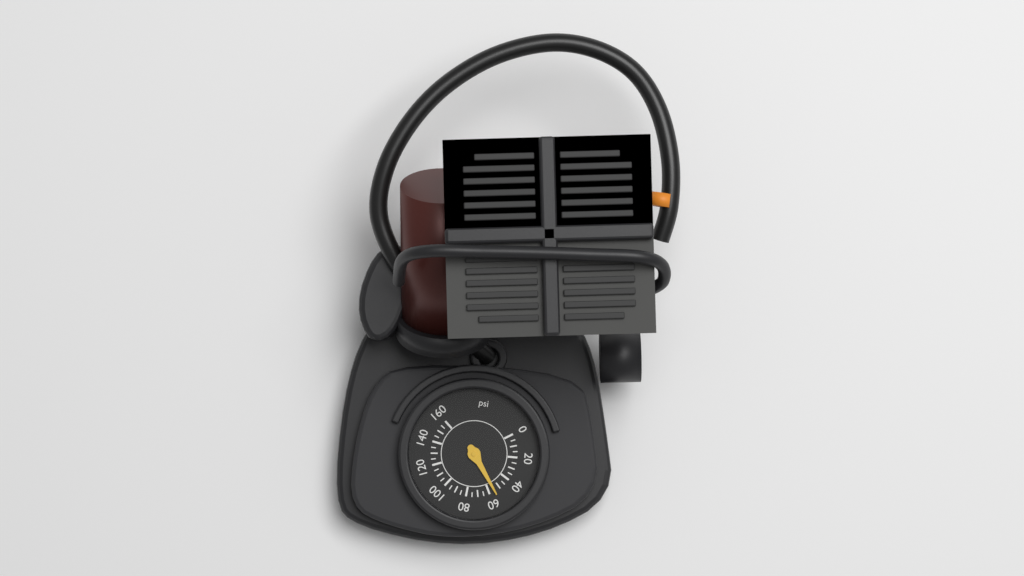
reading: 55 psi
